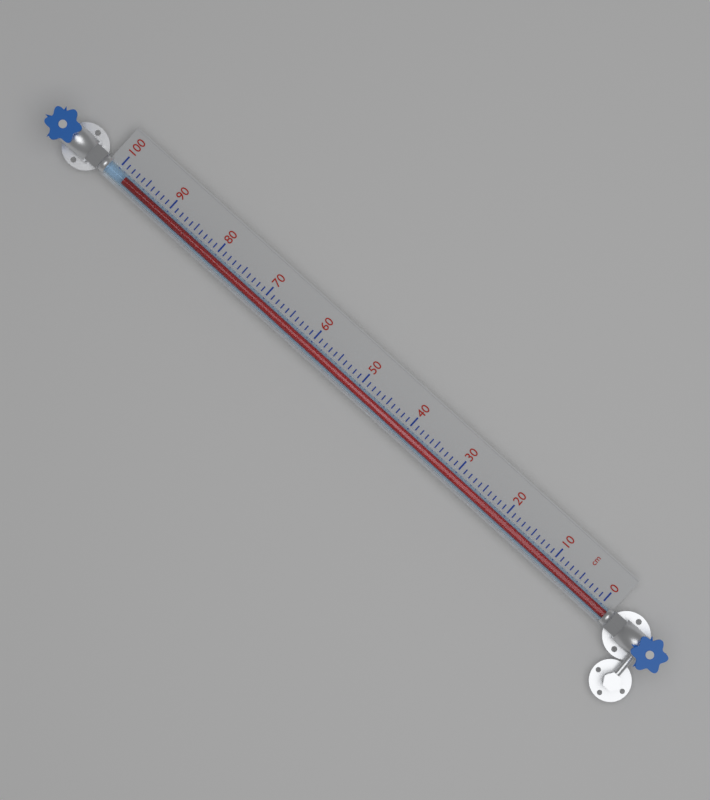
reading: 98 cm
